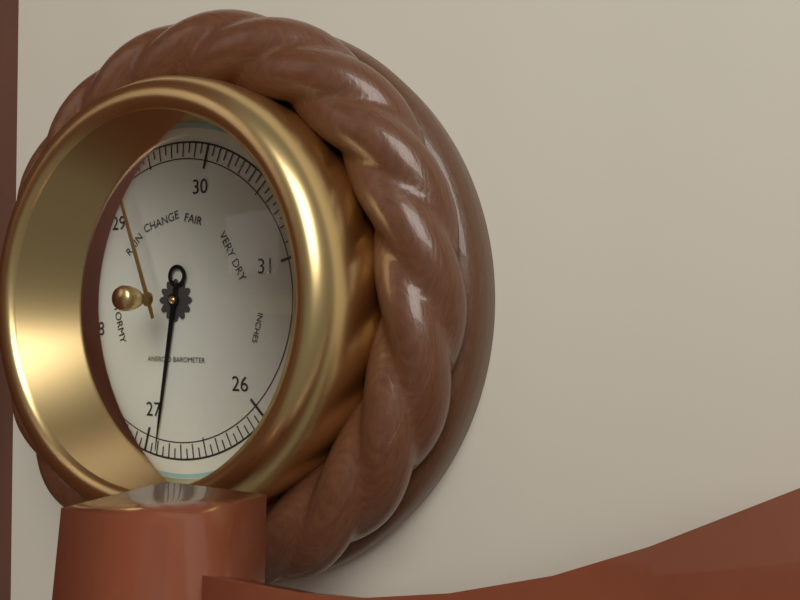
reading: 26.90 inHg
